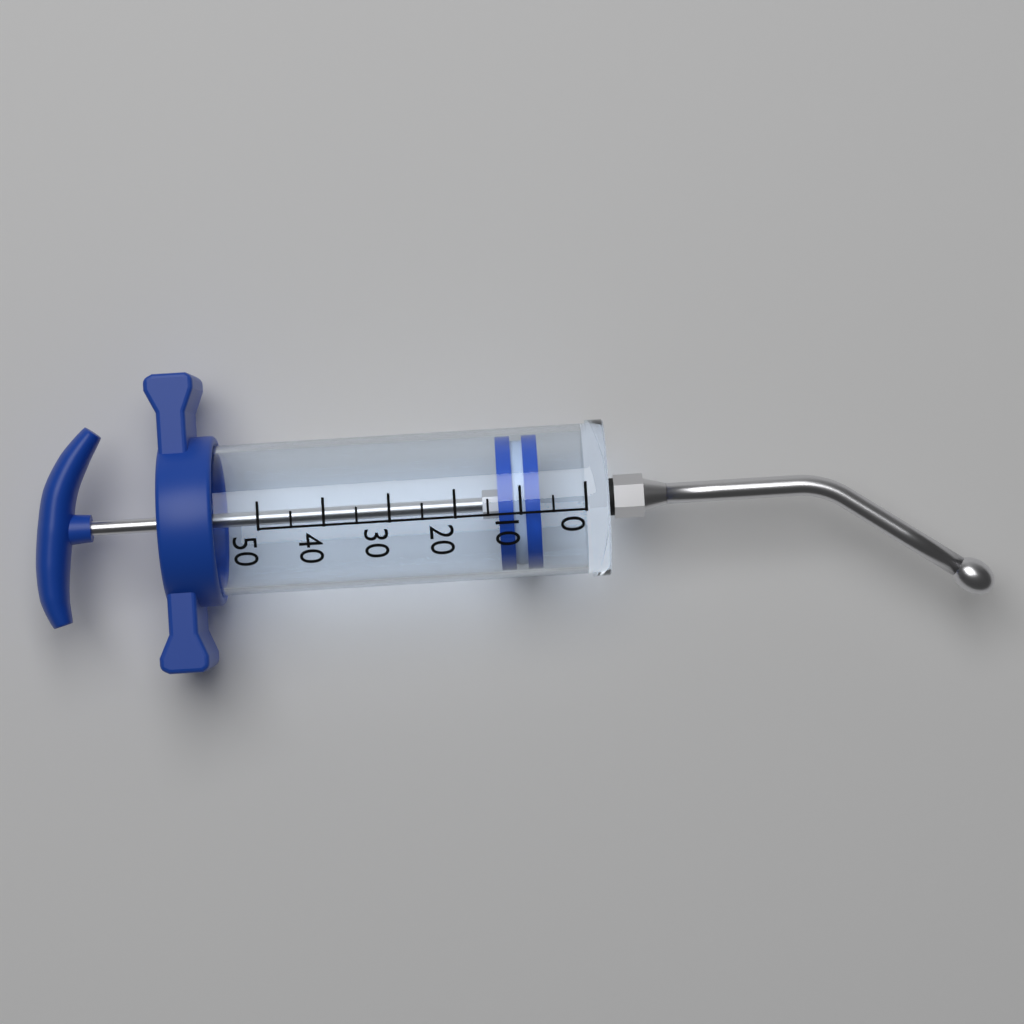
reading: 7 (no unit)
